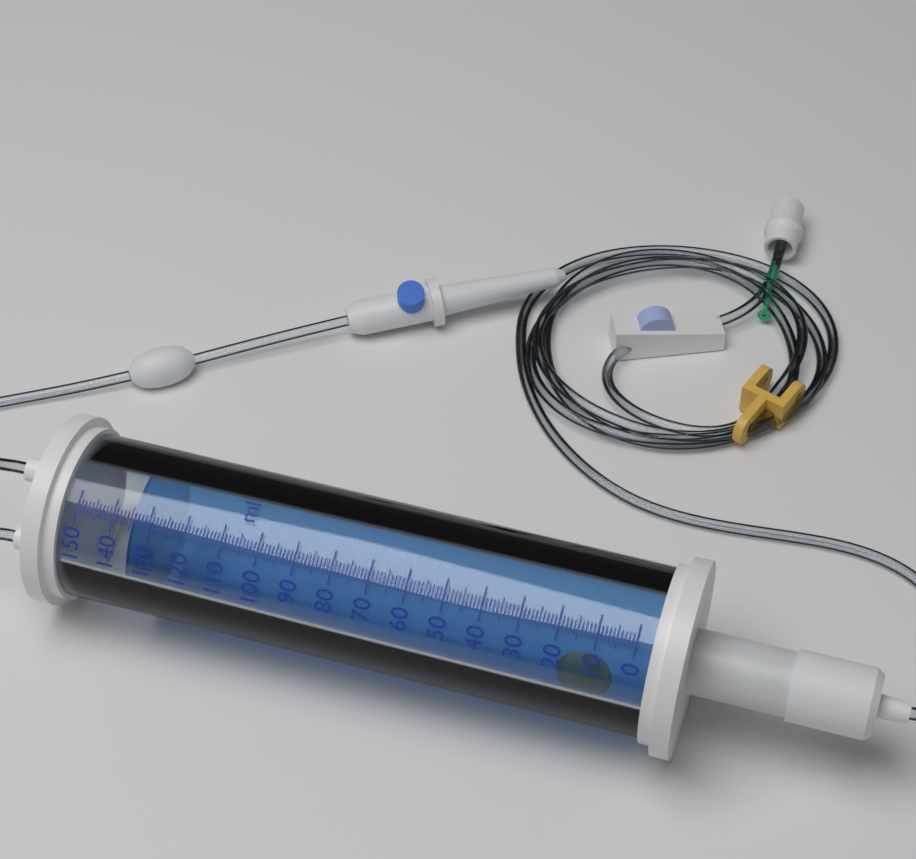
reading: 135 ml
